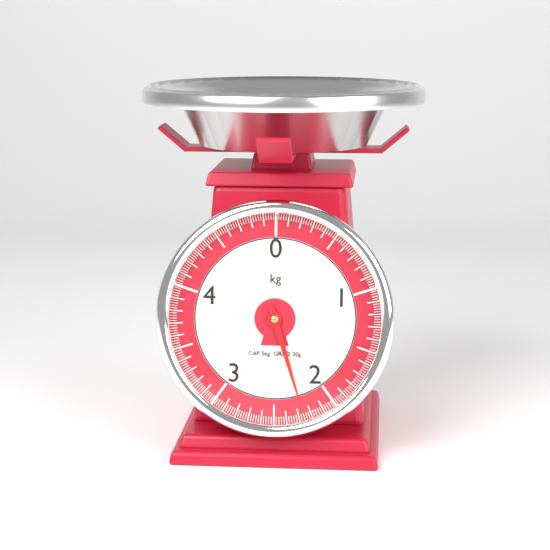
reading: 2.26 kg
